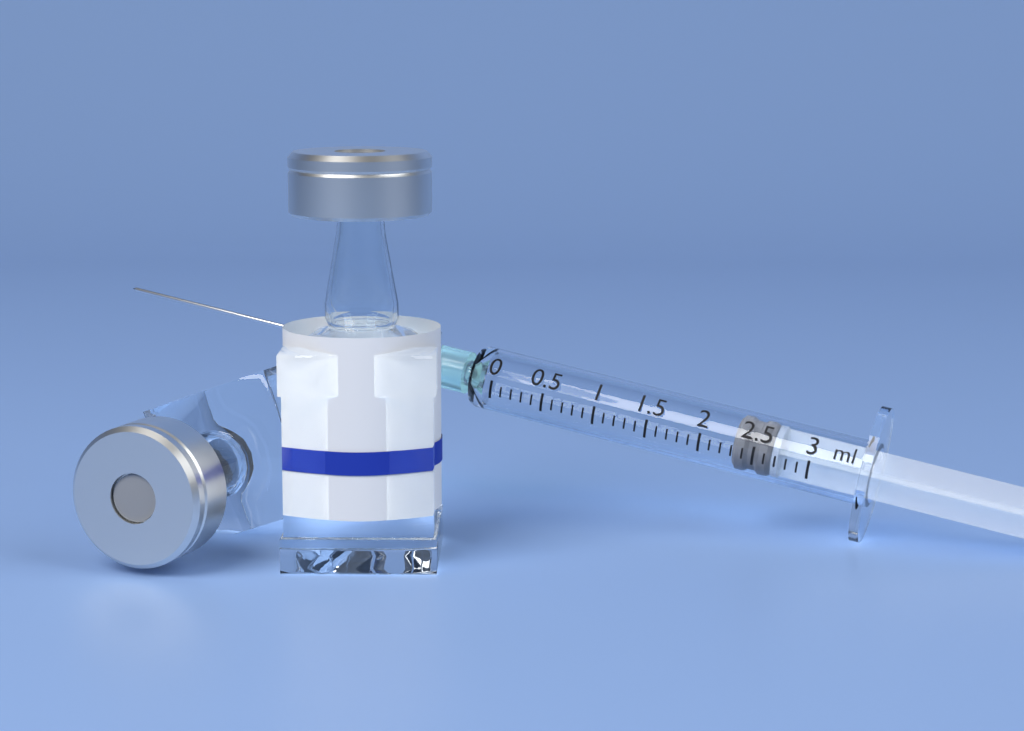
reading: 2.3 ml
